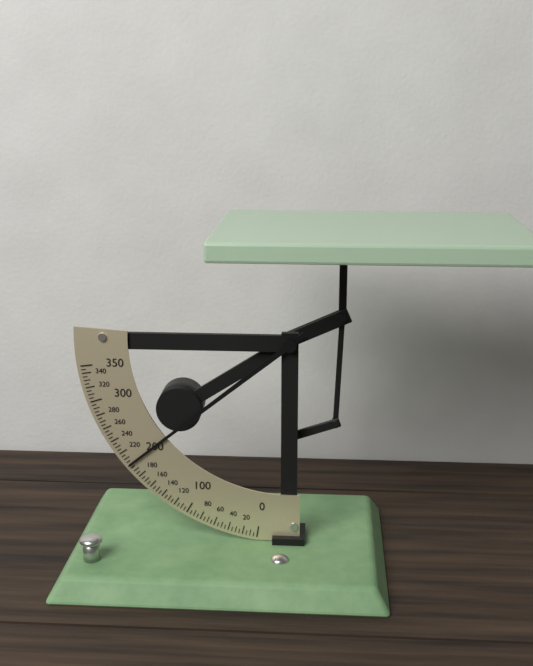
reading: 200 (no unit)
